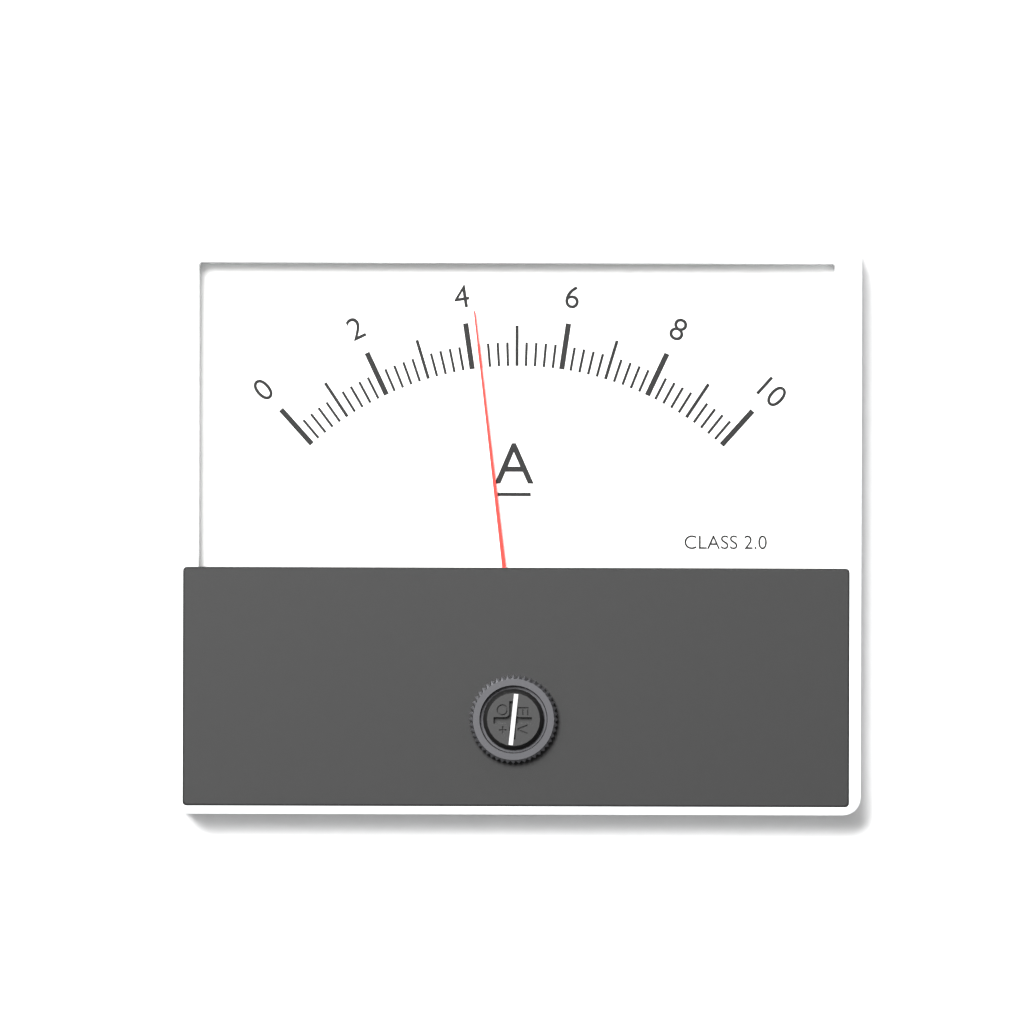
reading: 4.2 A
